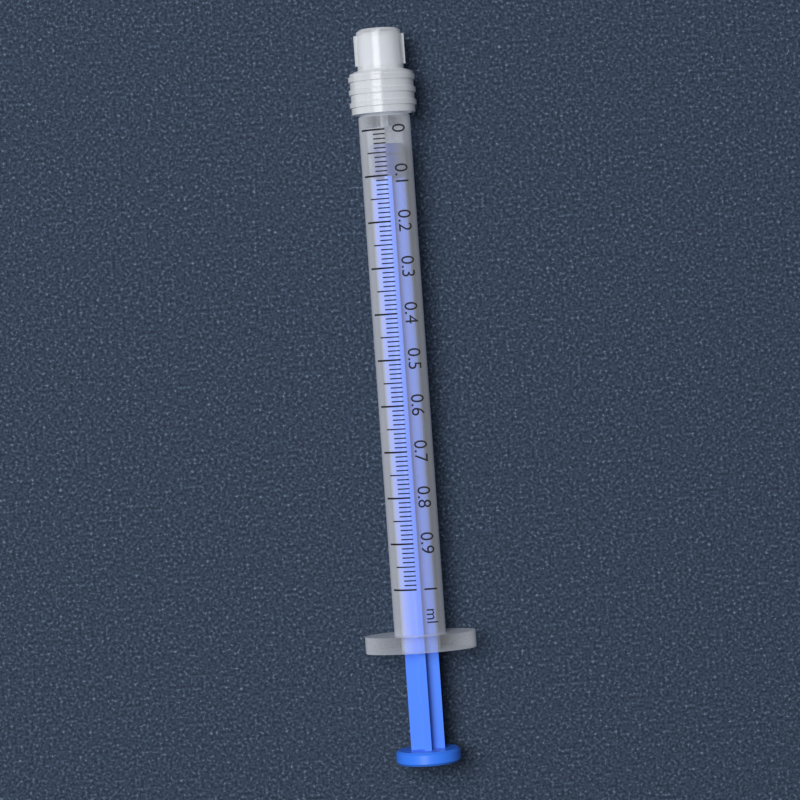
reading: 0.03 ml
